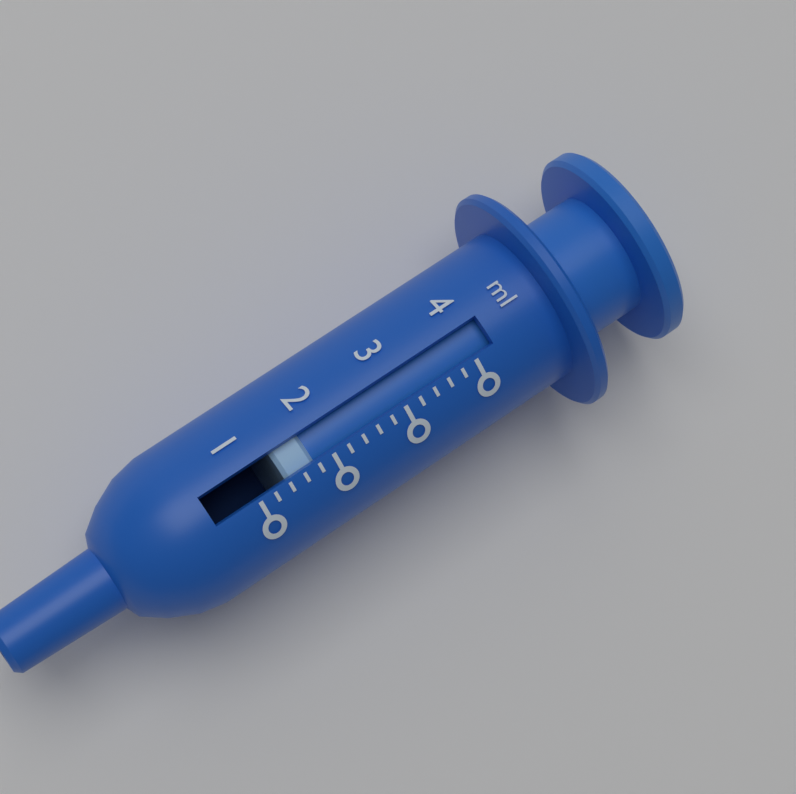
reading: 1.4 ml
